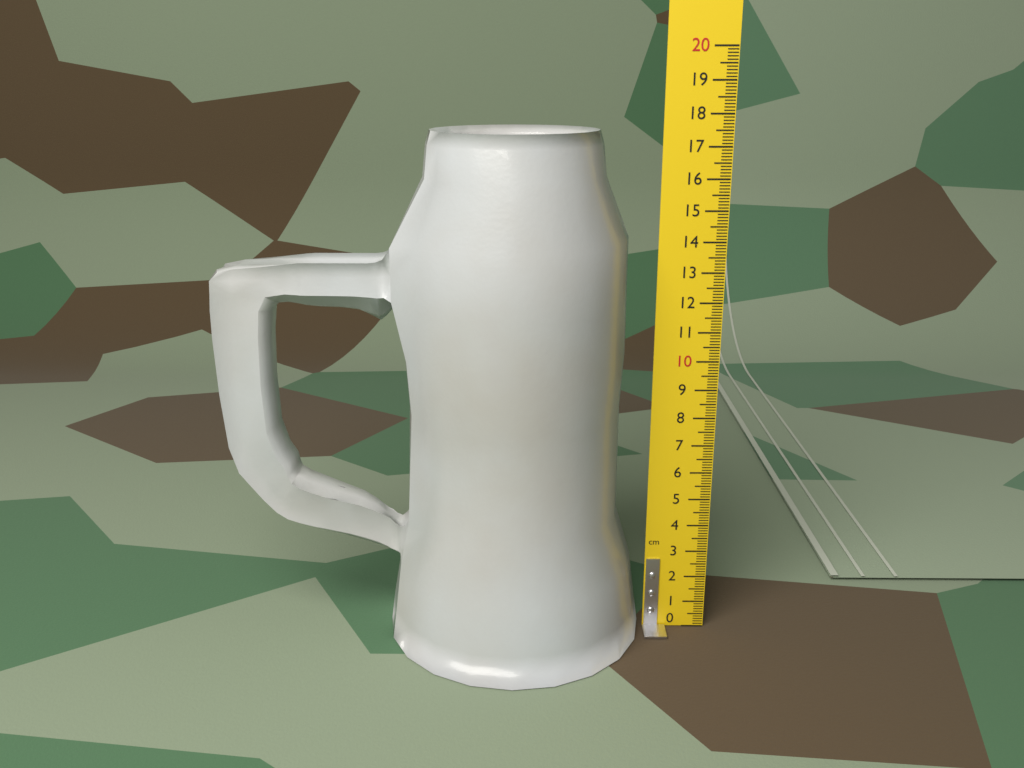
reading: 17.5 cm
